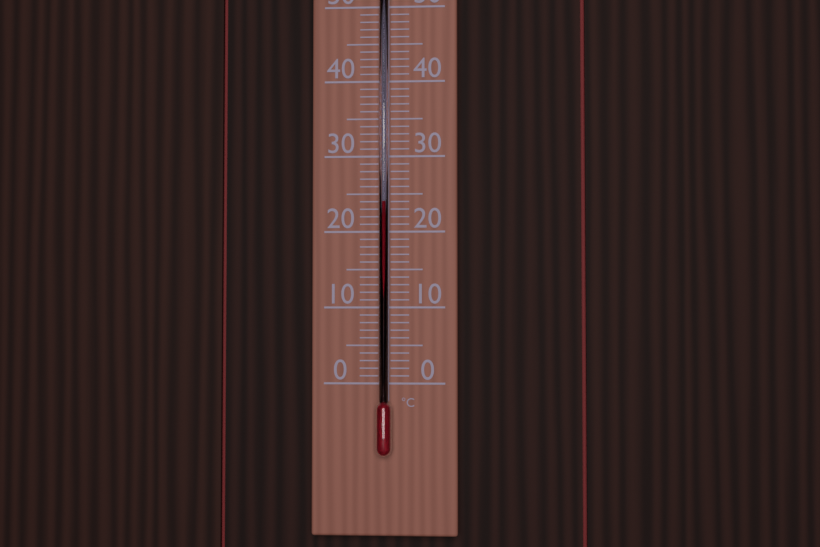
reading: 24 °C
